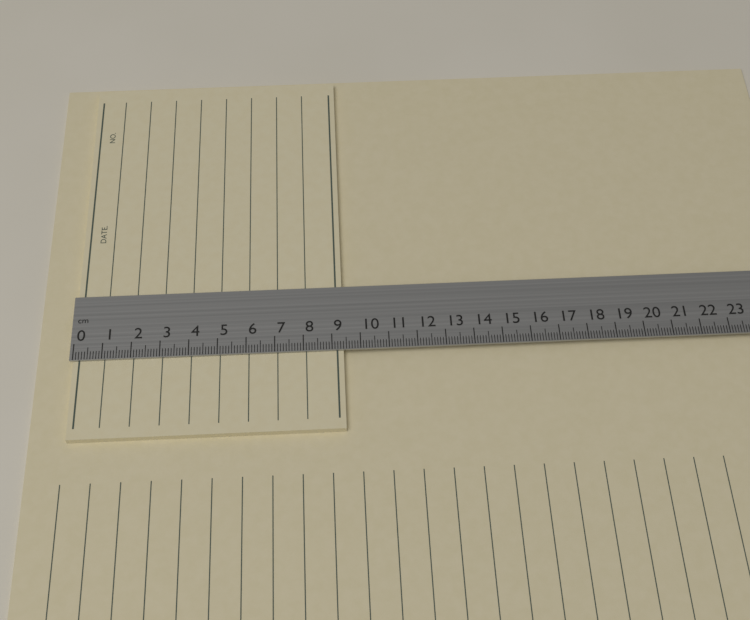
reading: 9.4 cm
